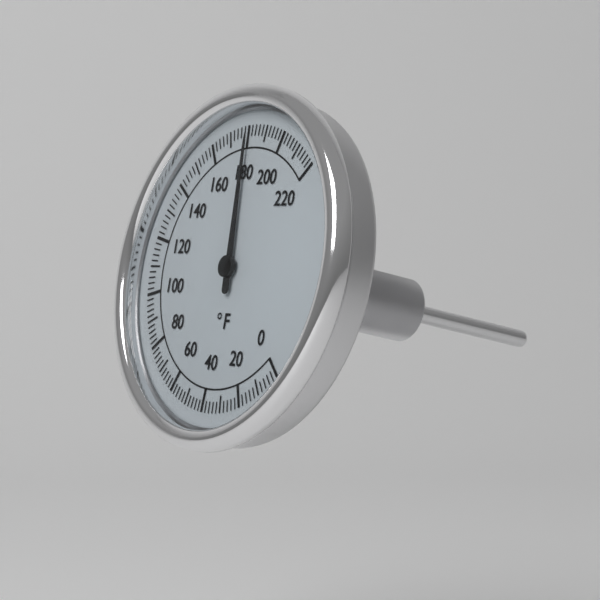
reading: 180 °F
